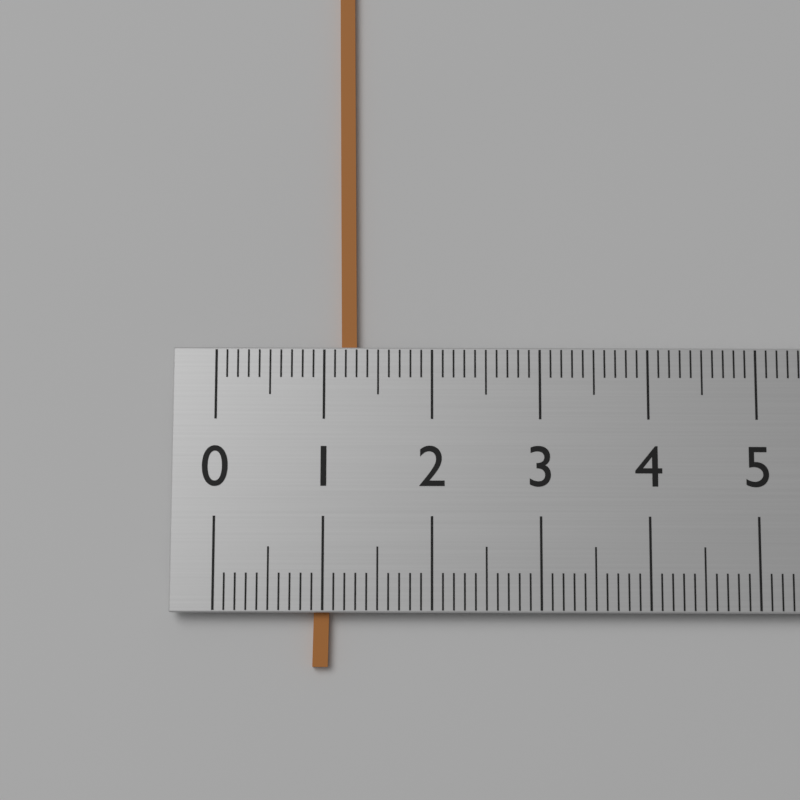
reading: 1.3 (no unit)
